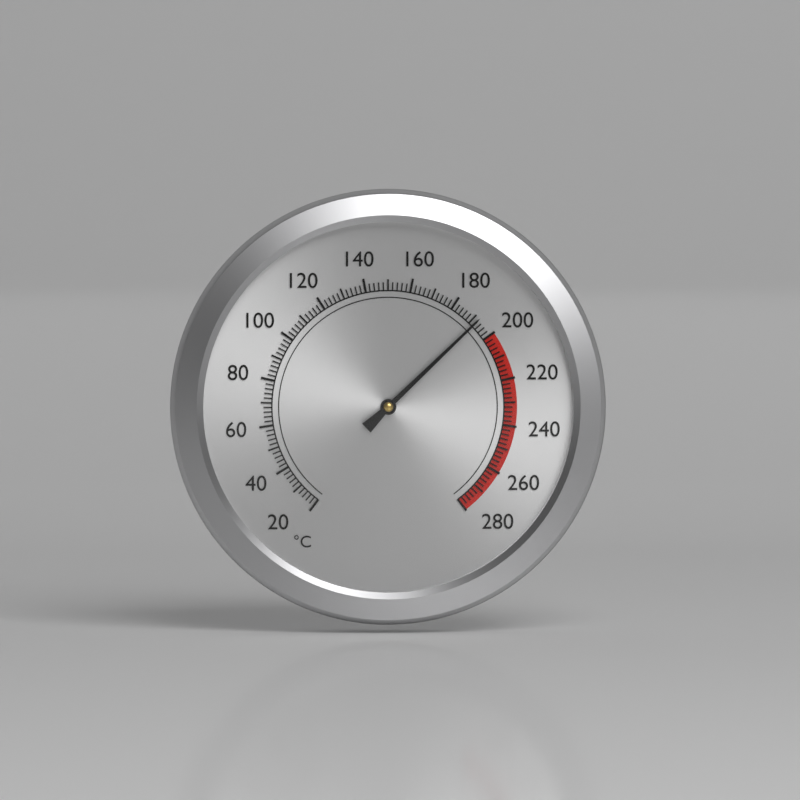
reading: 192 °C
